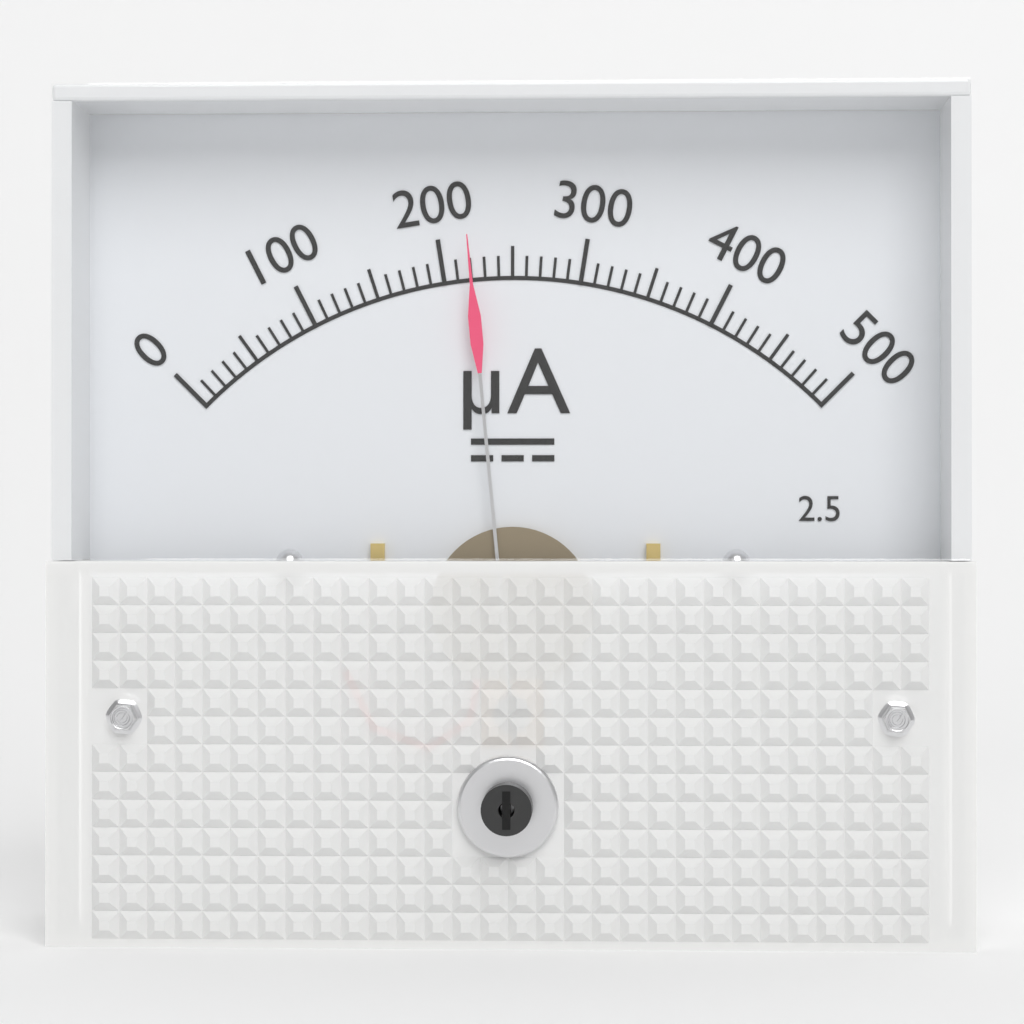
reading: 220 µA
